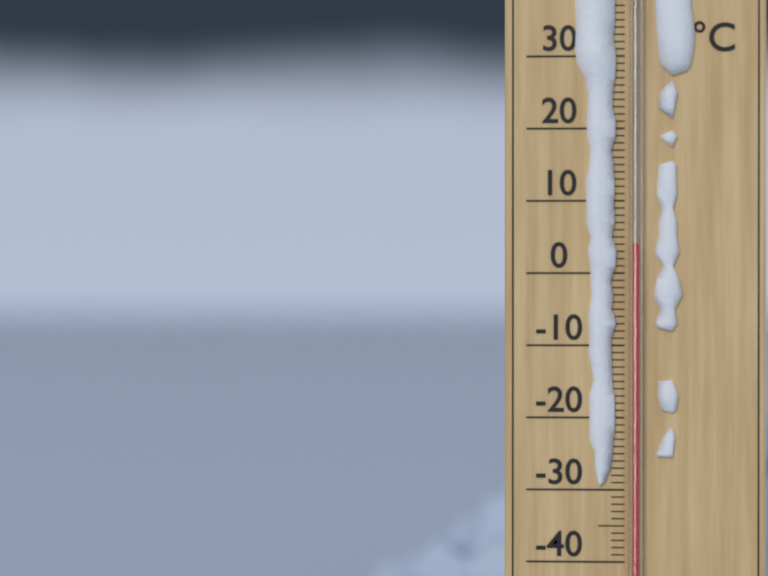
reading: 4 °C
